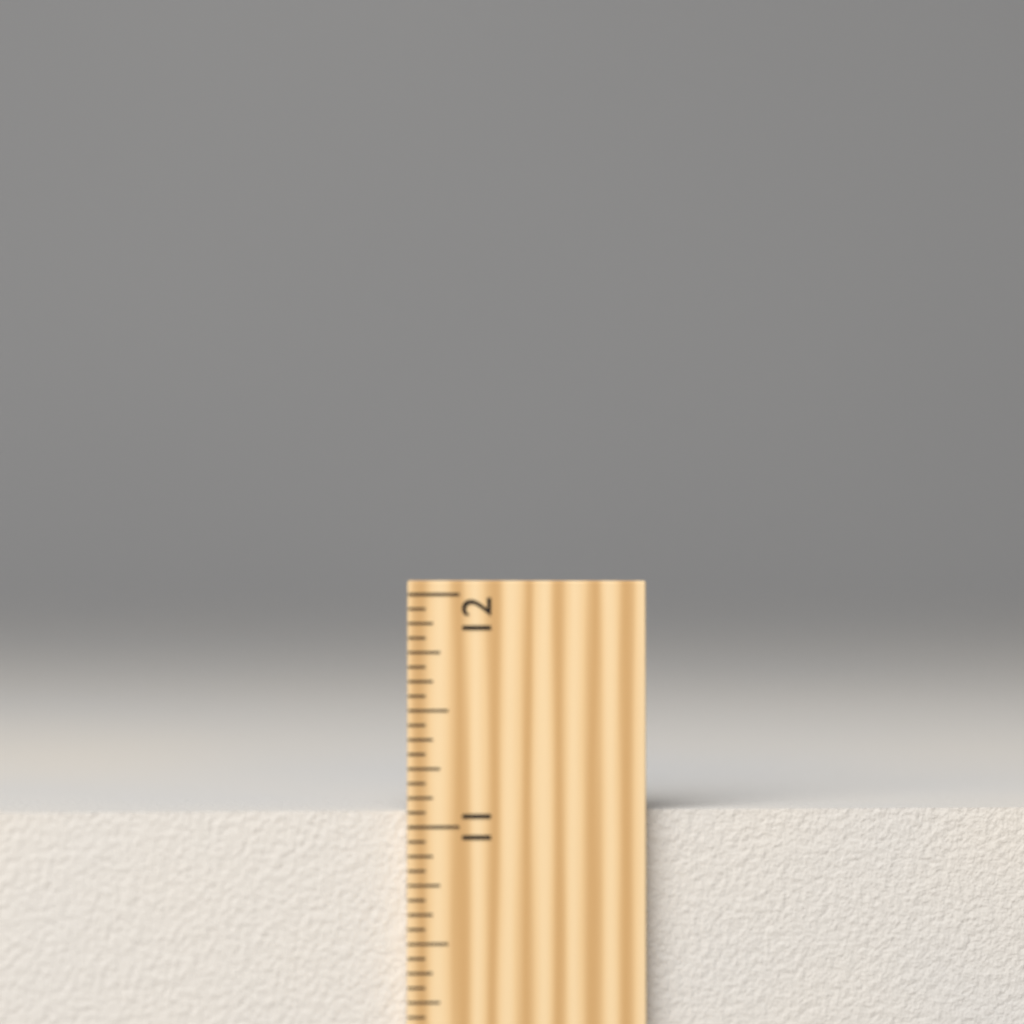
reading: 11.0625 inch
